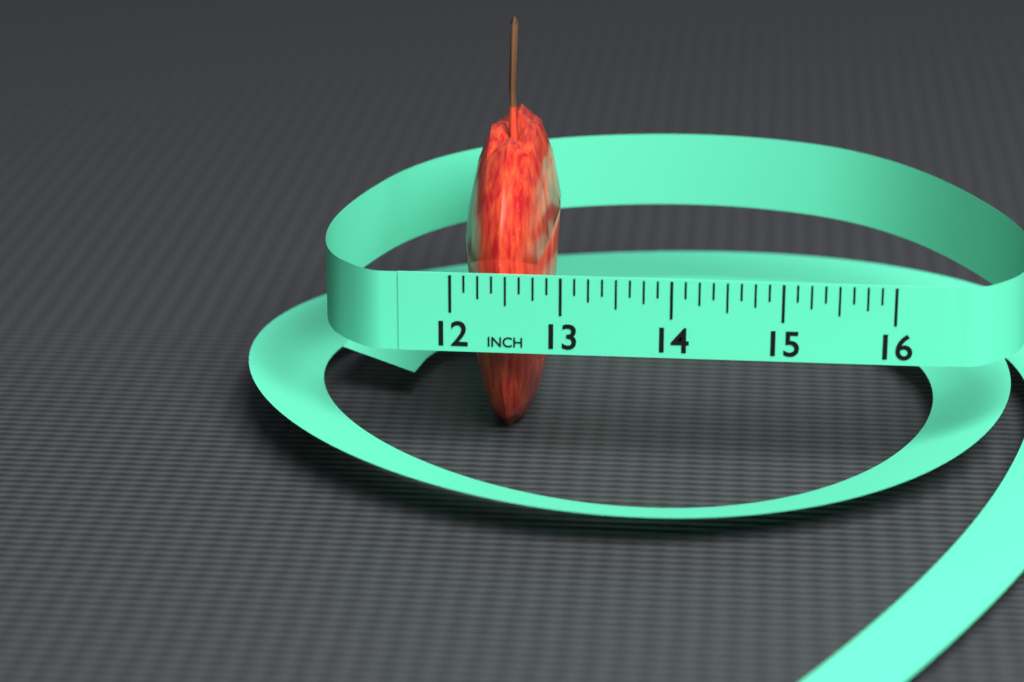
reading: 12.875 in
